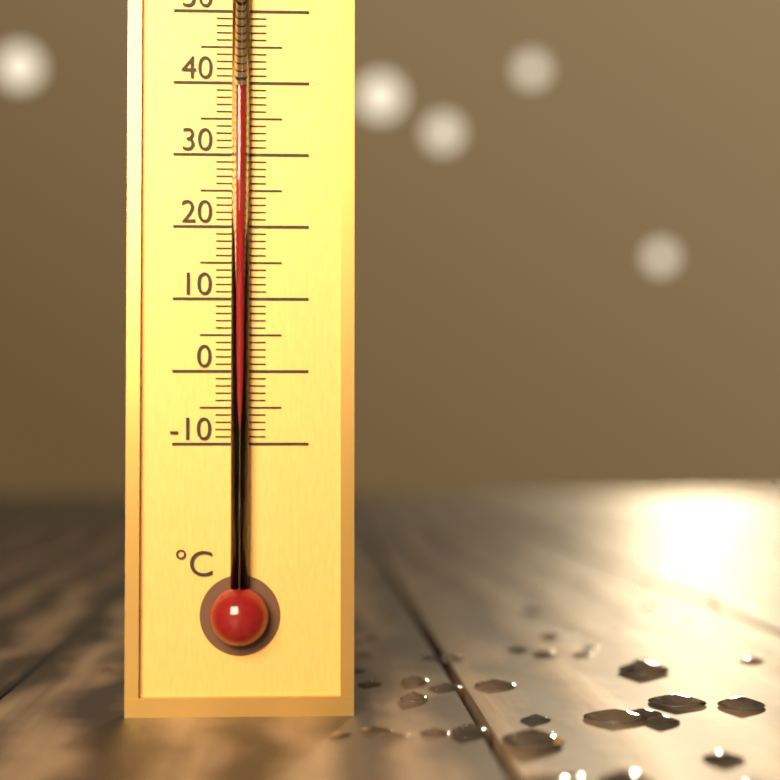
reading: 39 °C
